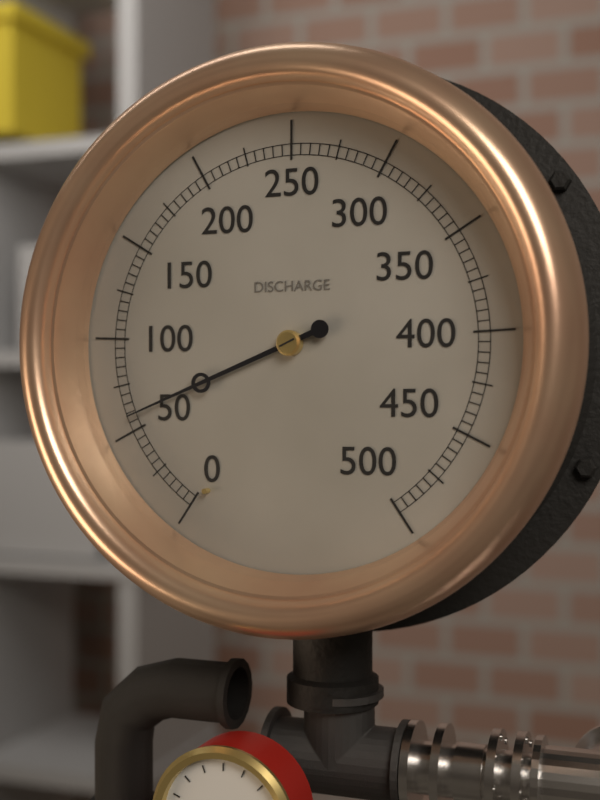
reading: 58 (no unit)
